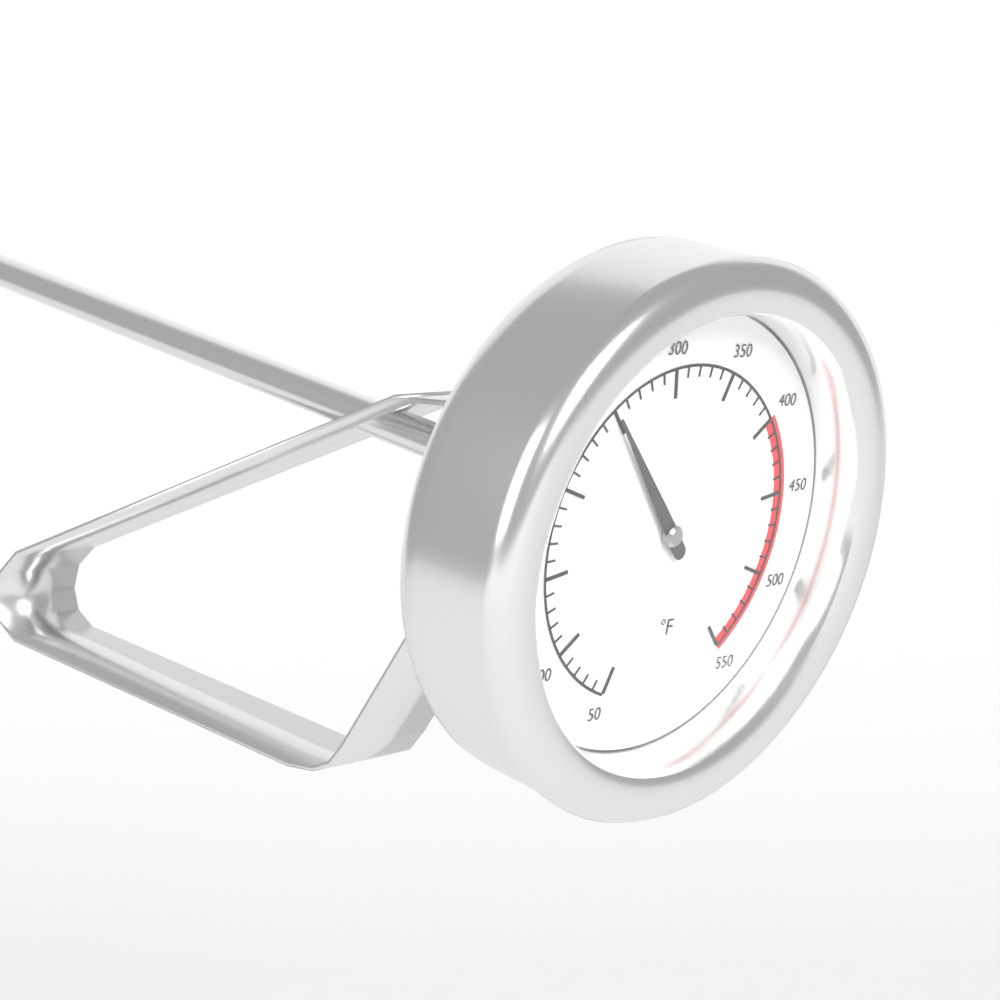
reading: 250 °F
